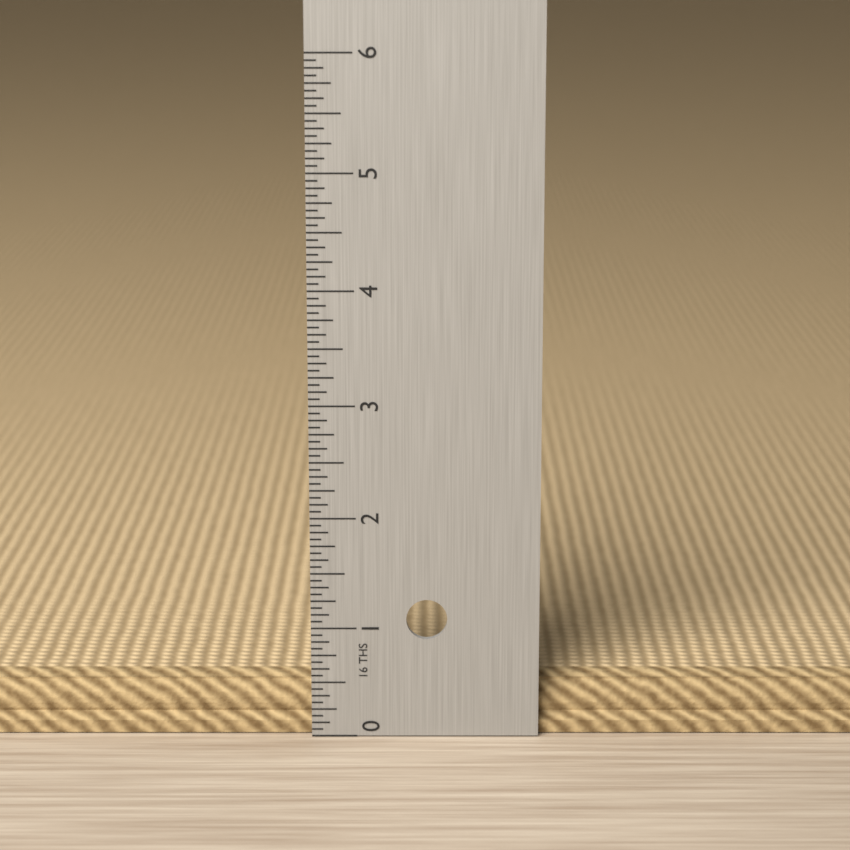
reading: 0.5000 in
